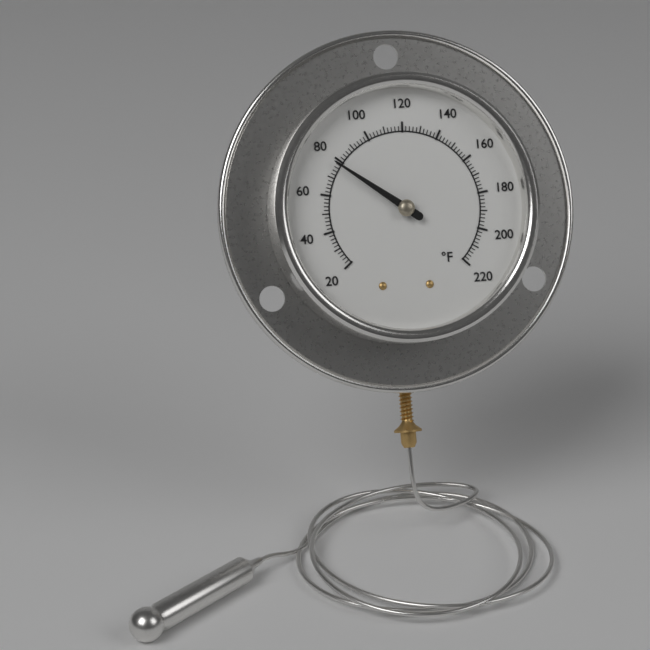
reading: 78 °F
